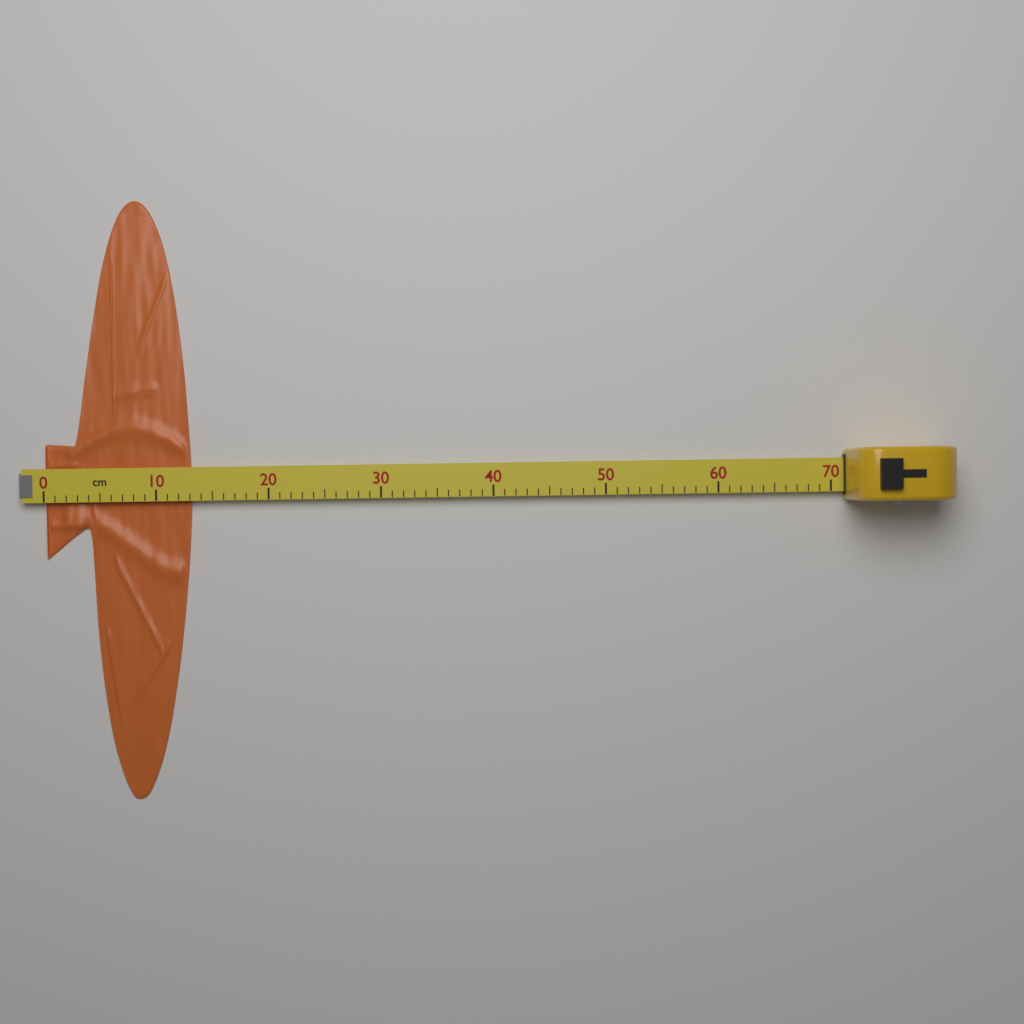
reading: 13 cm
